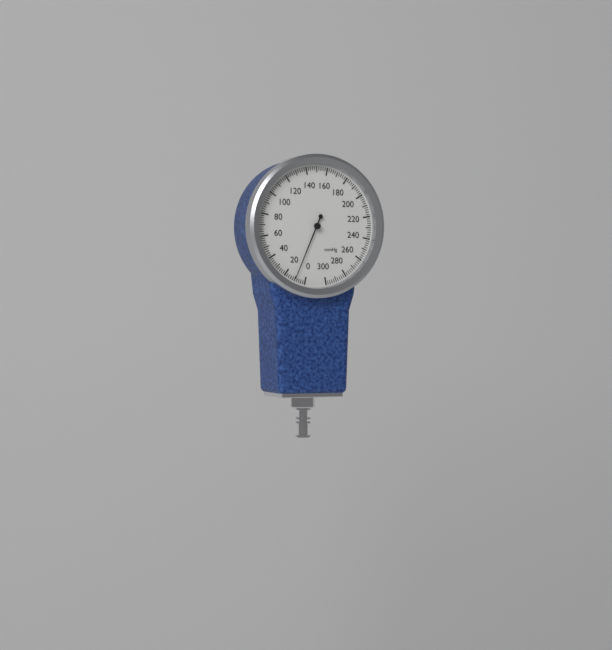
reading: 10 mmHg
